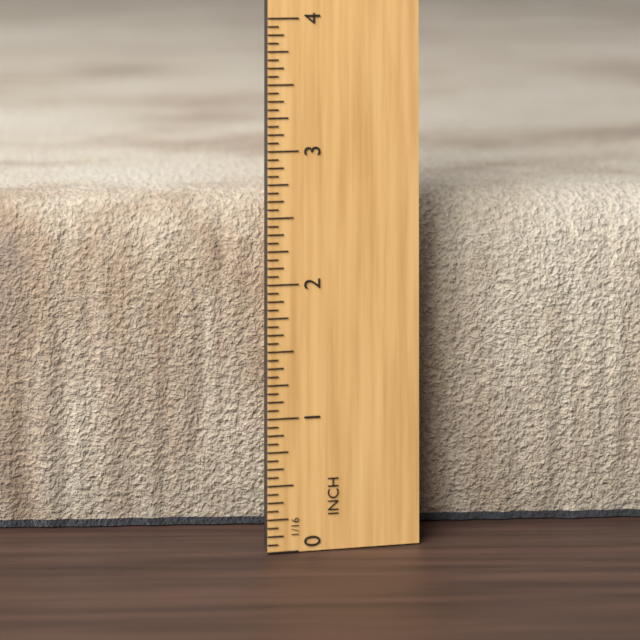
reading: 2.5625 in
